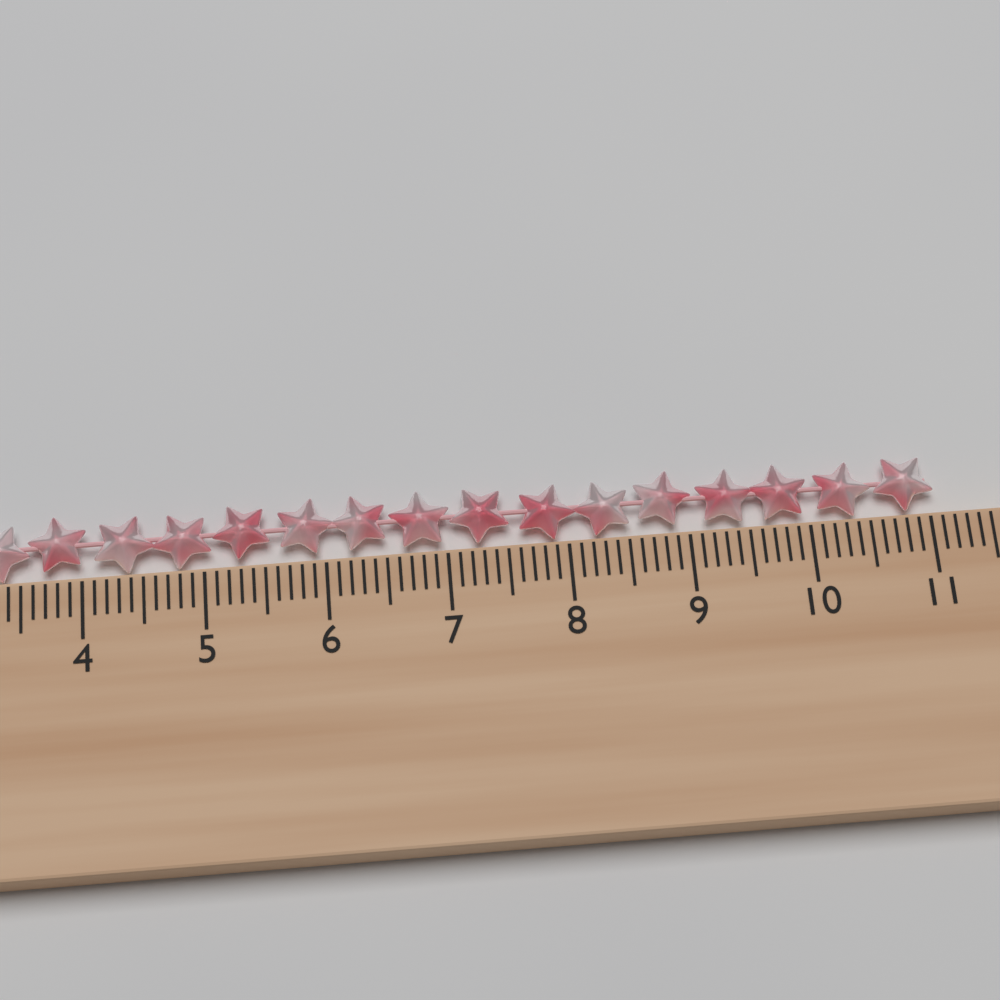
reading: 11.1 cm
